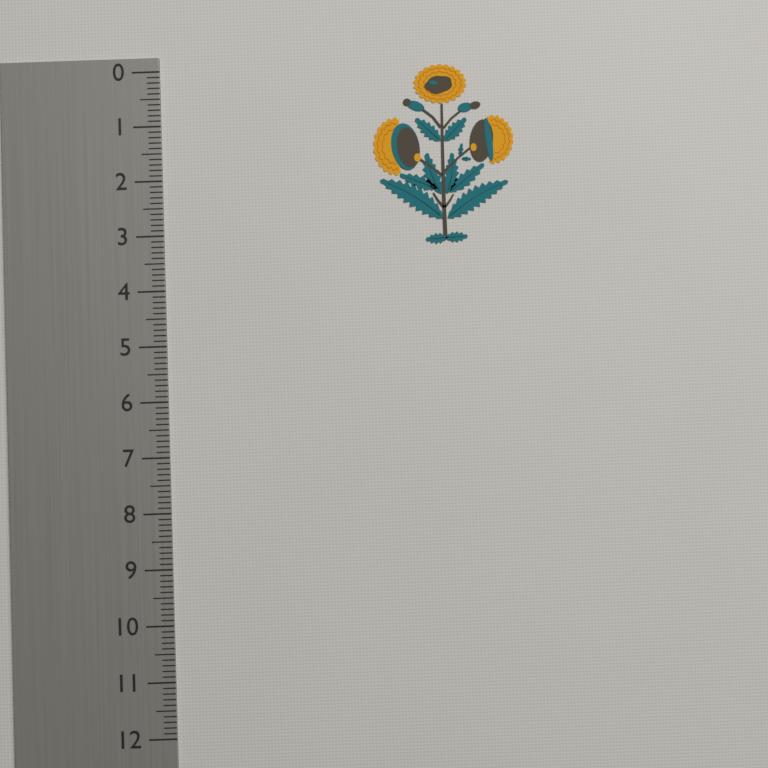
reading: 3.3 (no unit)
